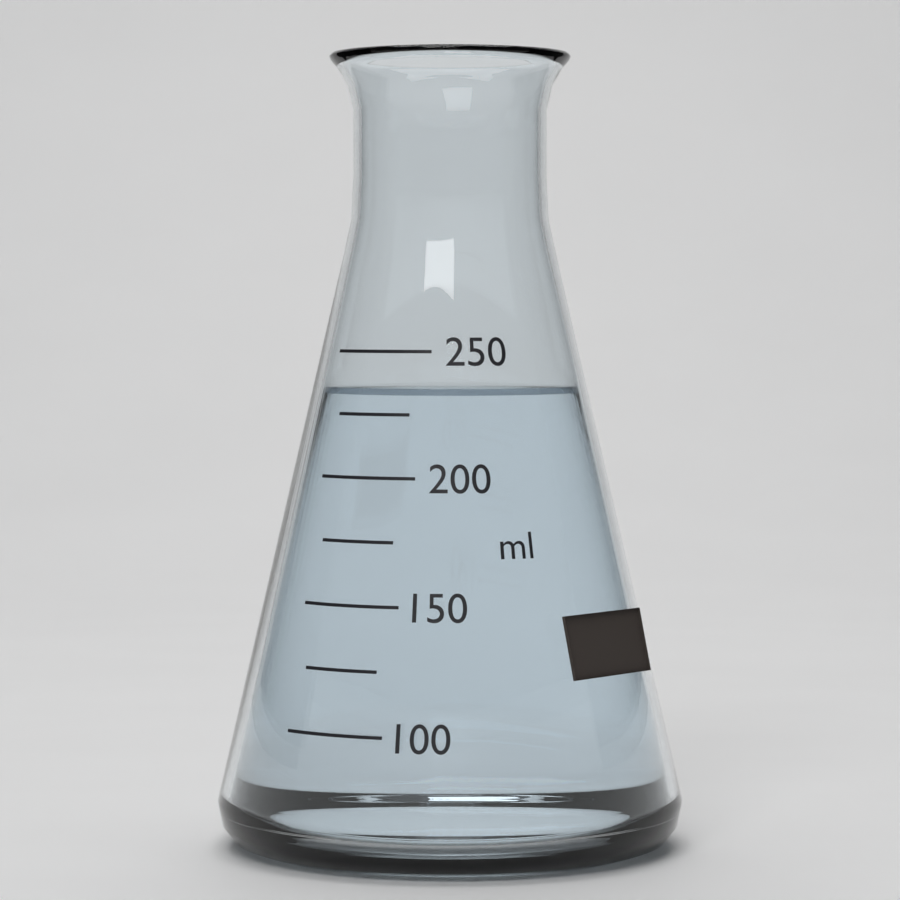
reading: 235 ml
